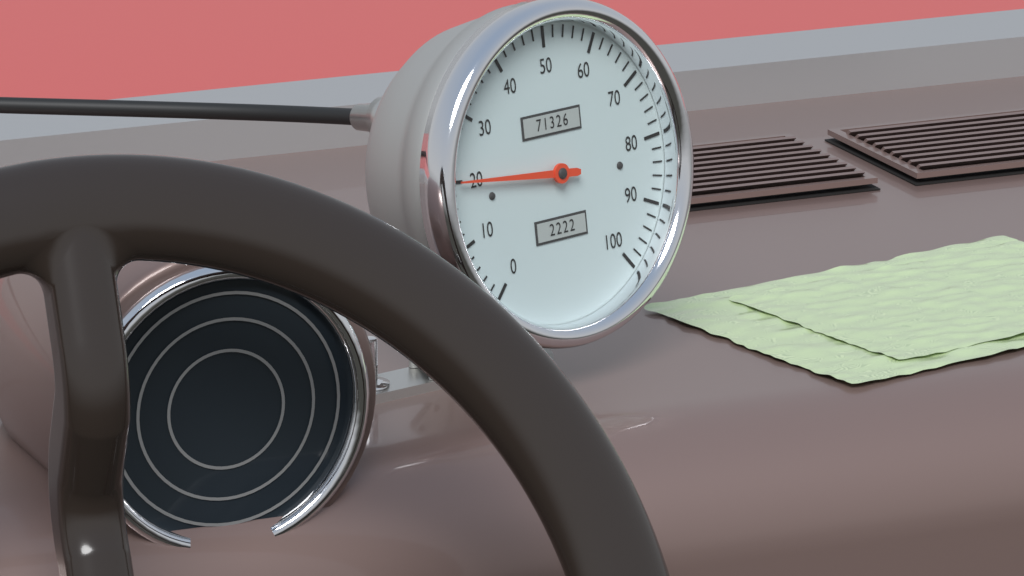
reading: 20 (no unit)
